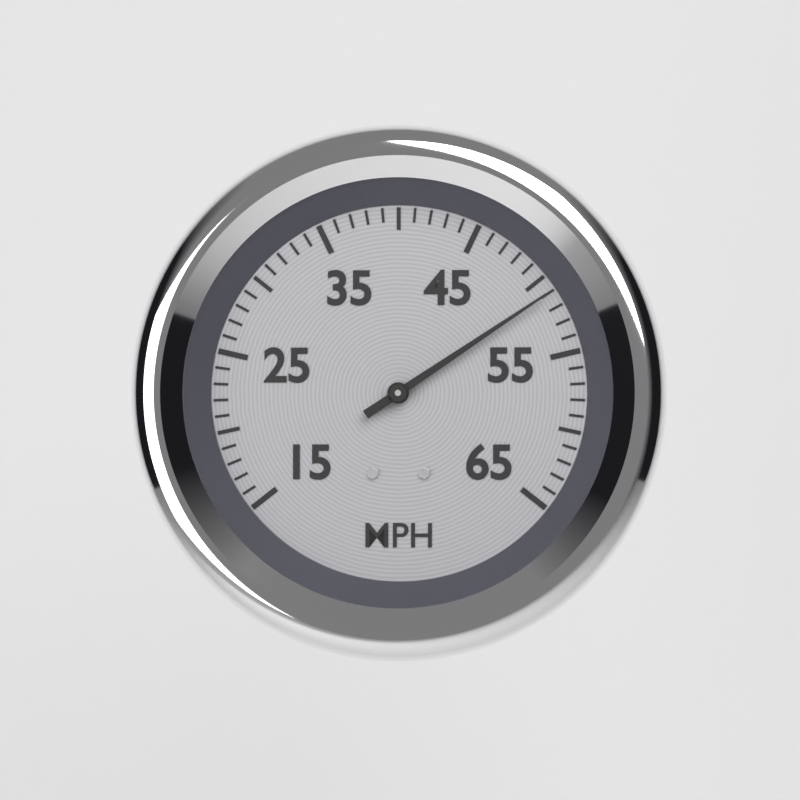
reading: 51 MPH
